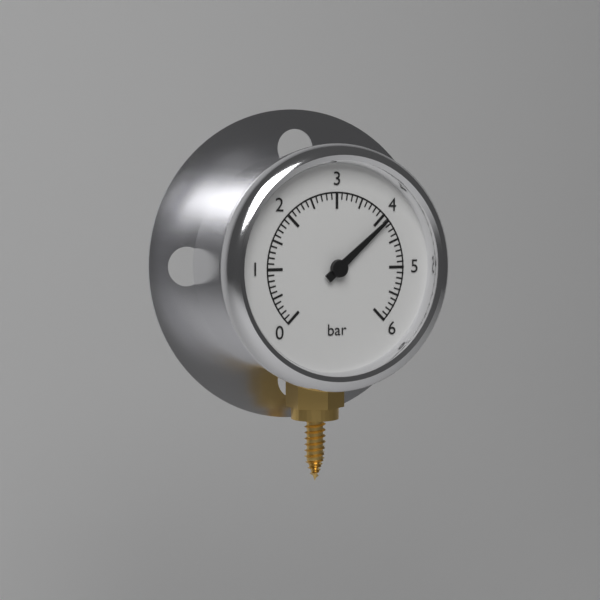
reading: 4.1 bar
